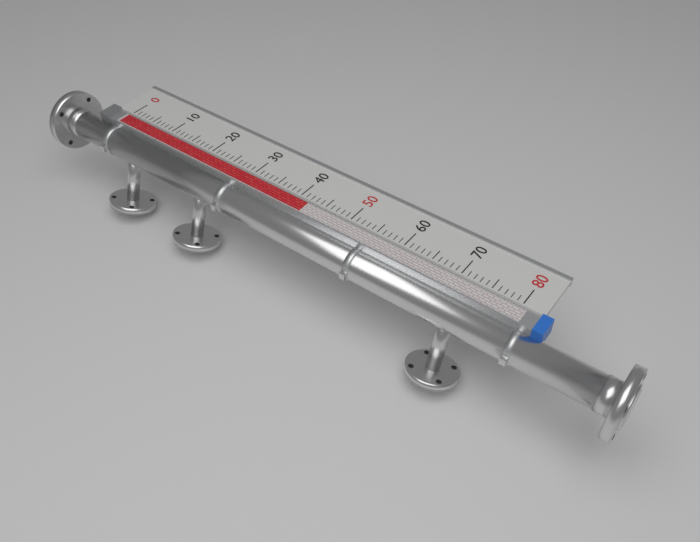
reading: 42 (no unit)
